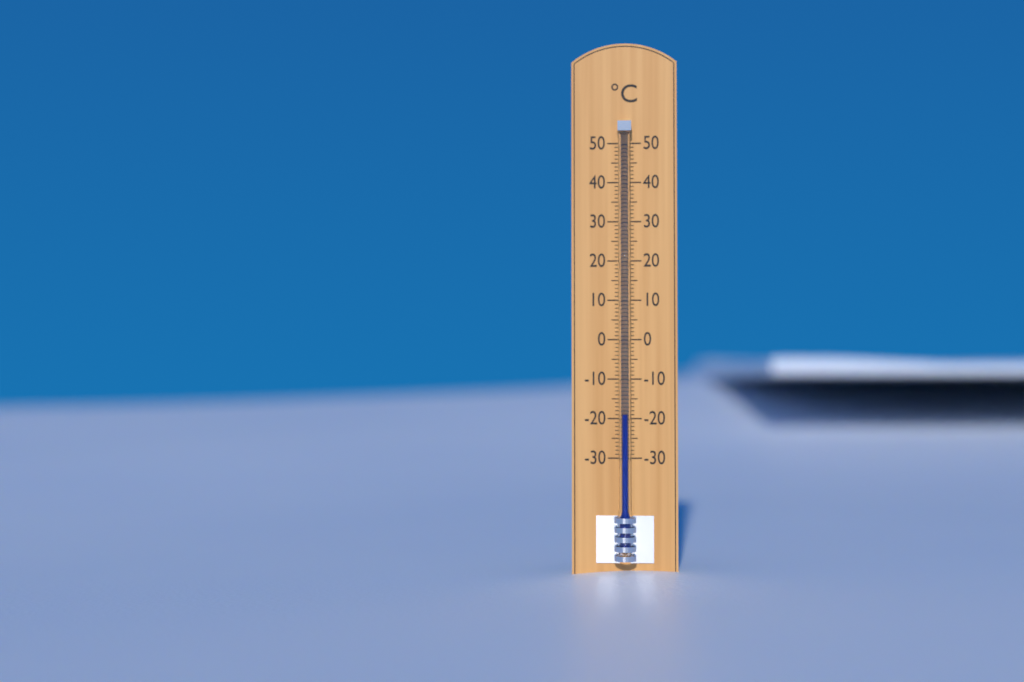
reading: -19 °C
